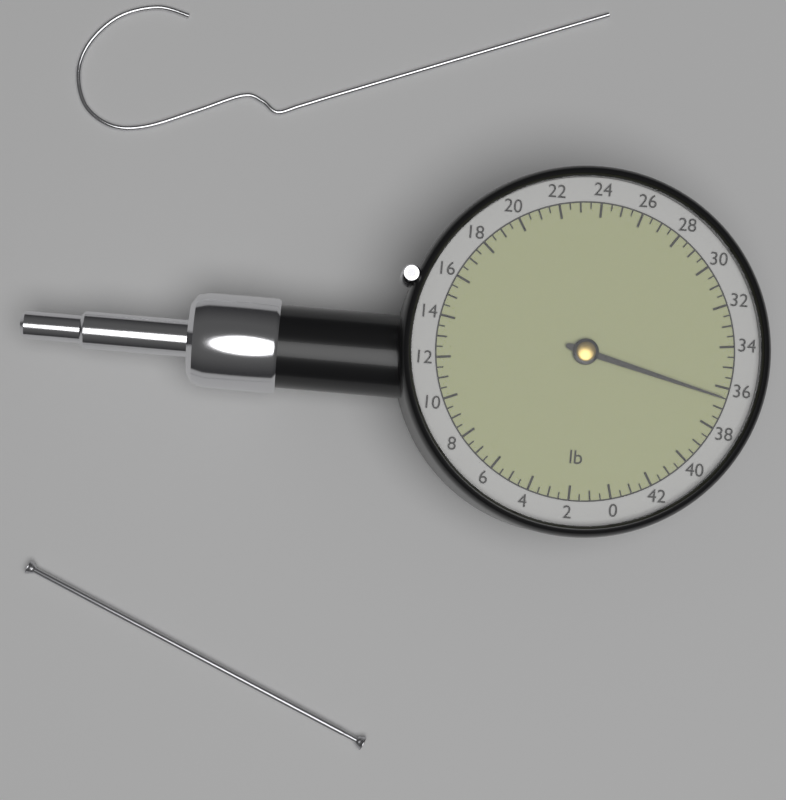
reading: 36.5 lb
